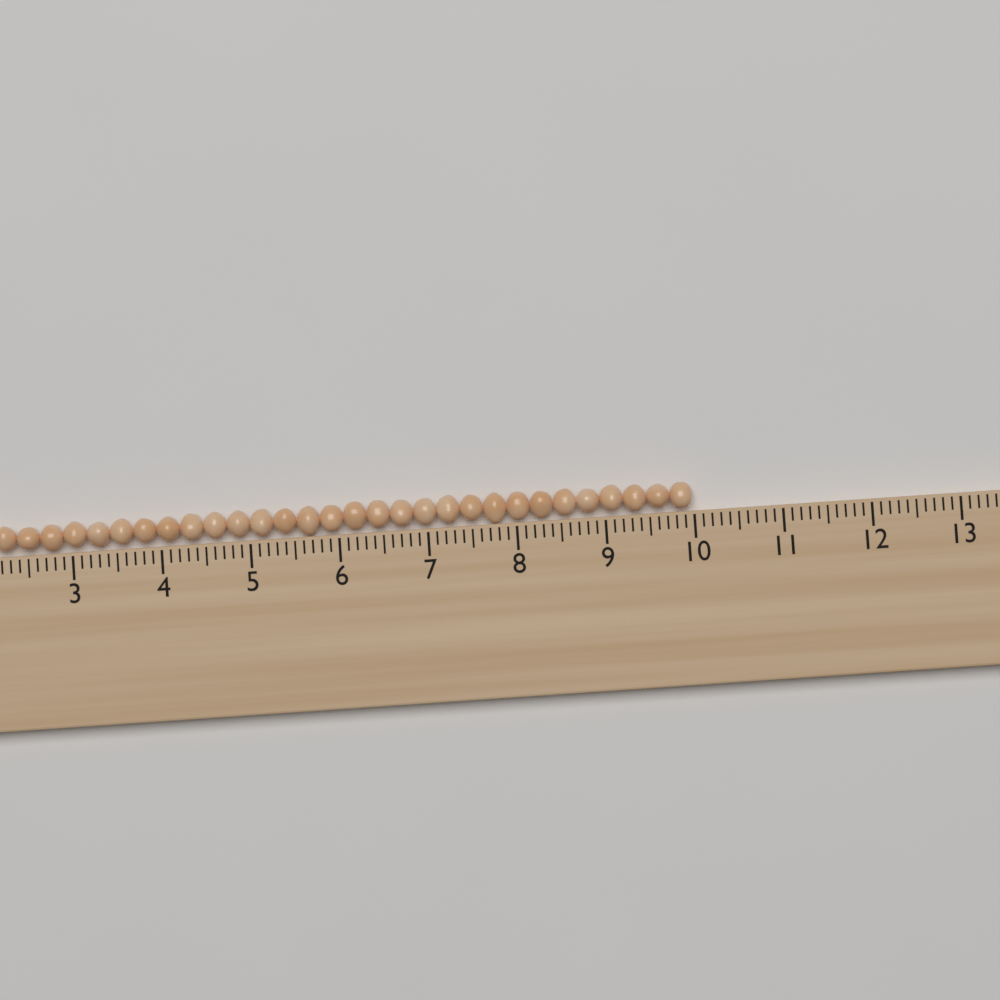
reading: 10.0 (no unit)
